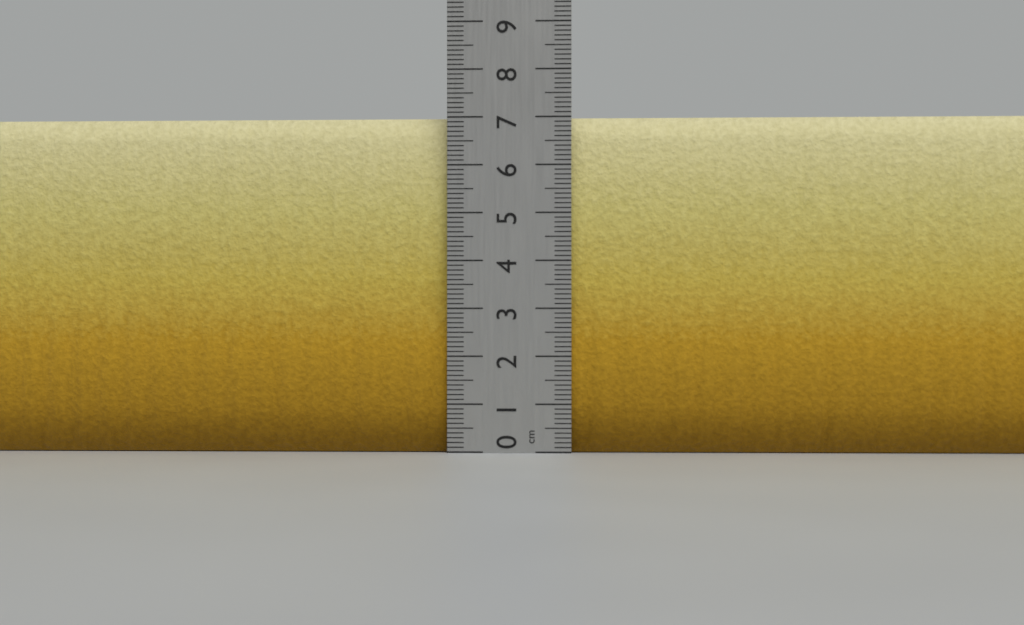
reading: 7.0 cm
